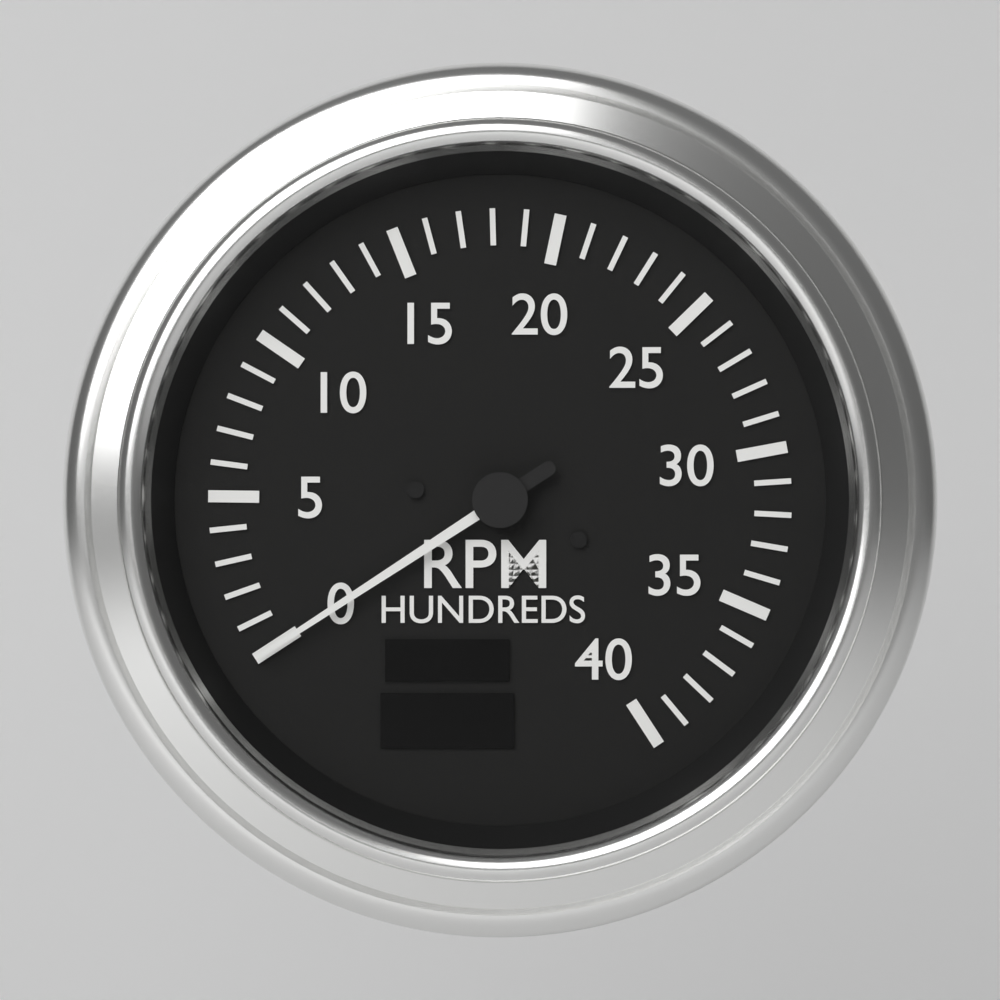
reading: 0 RPM
